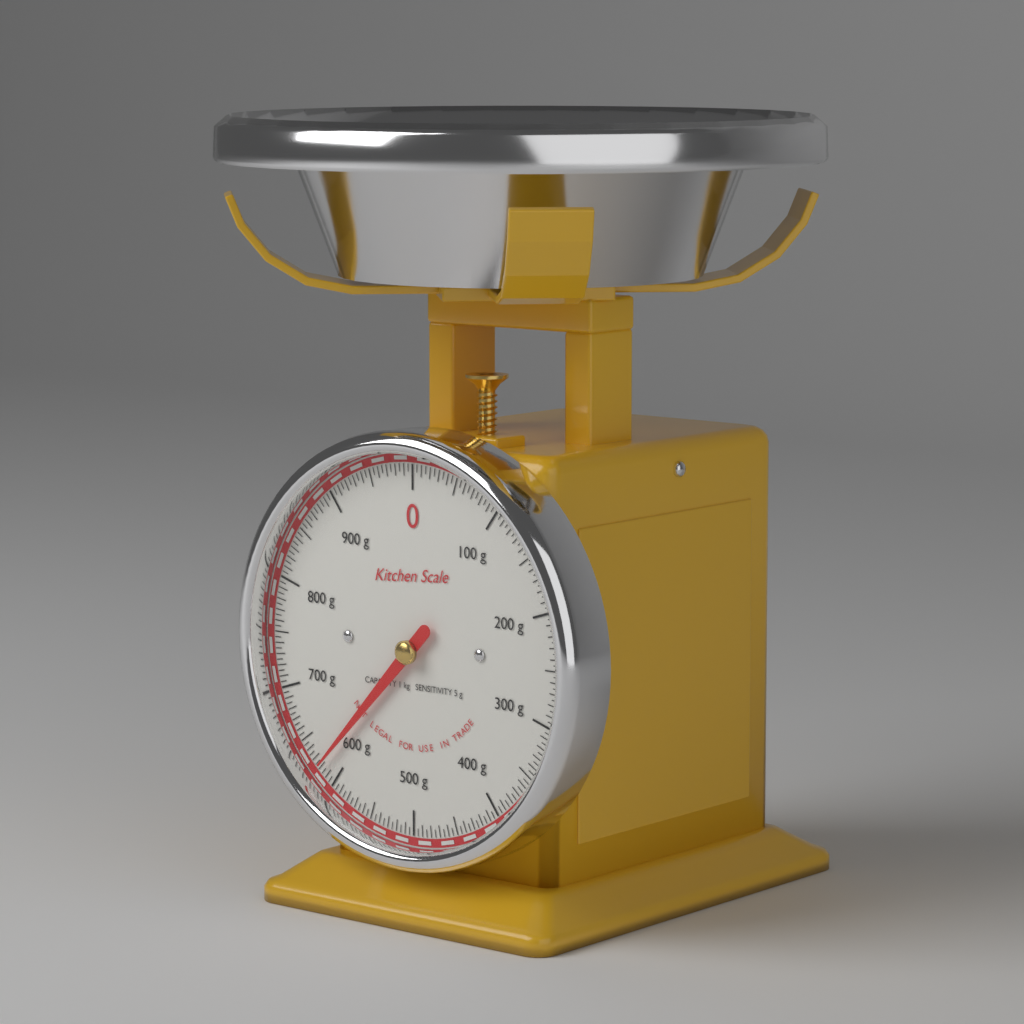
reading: 620 g
